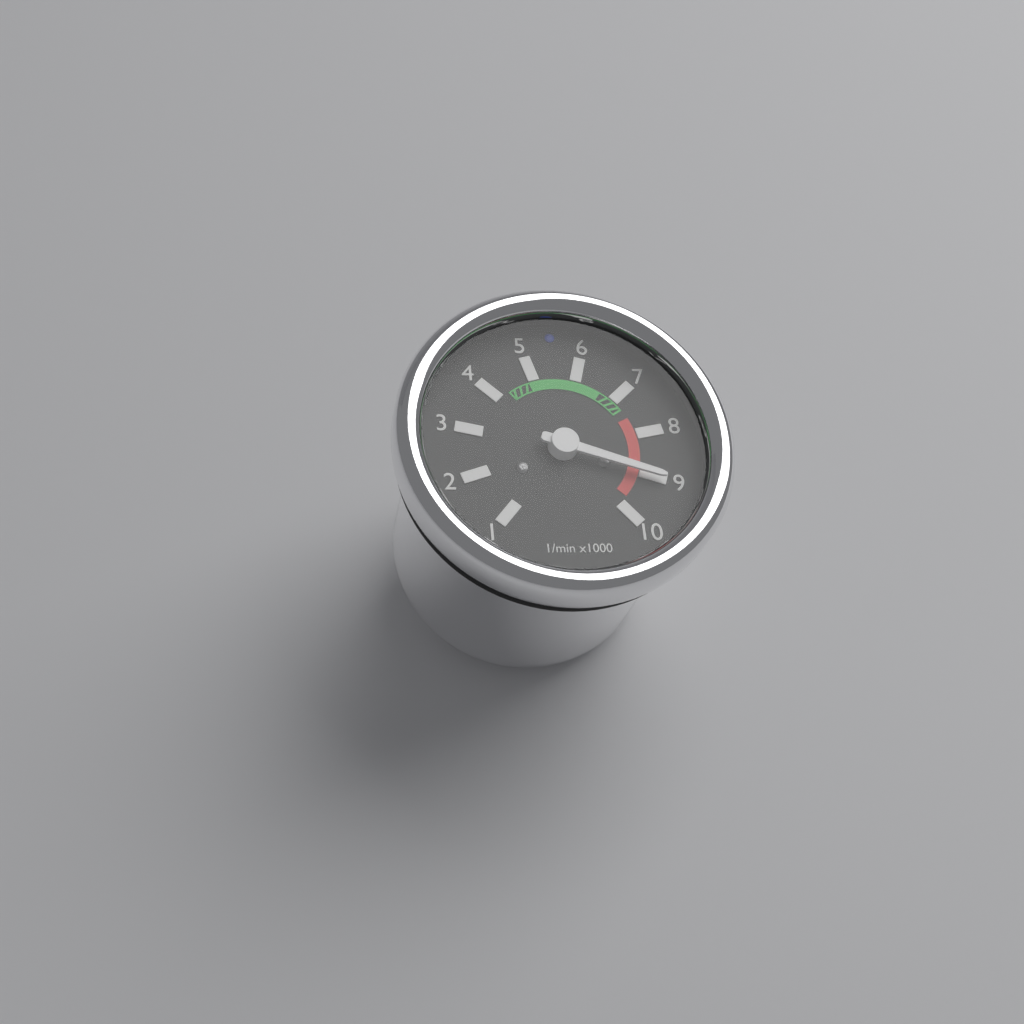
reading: 9000 1/min
